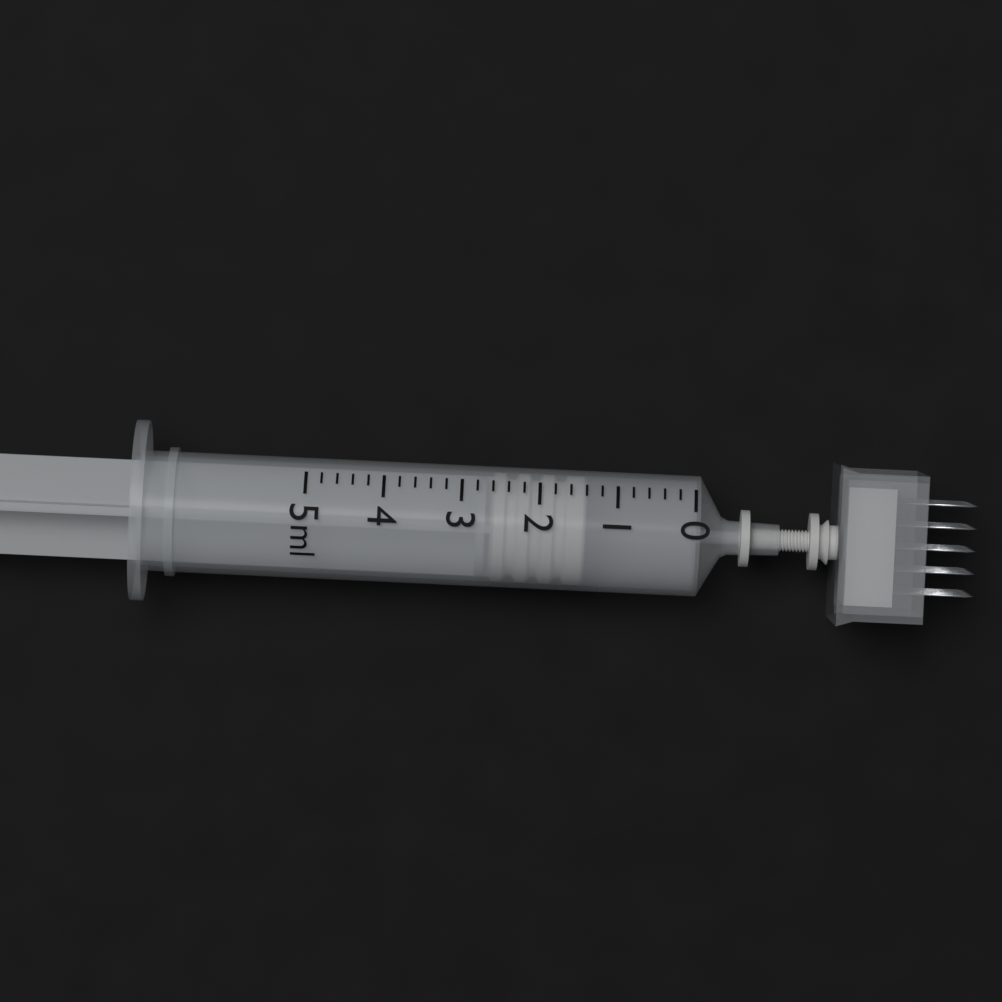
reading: 1.4 ml
